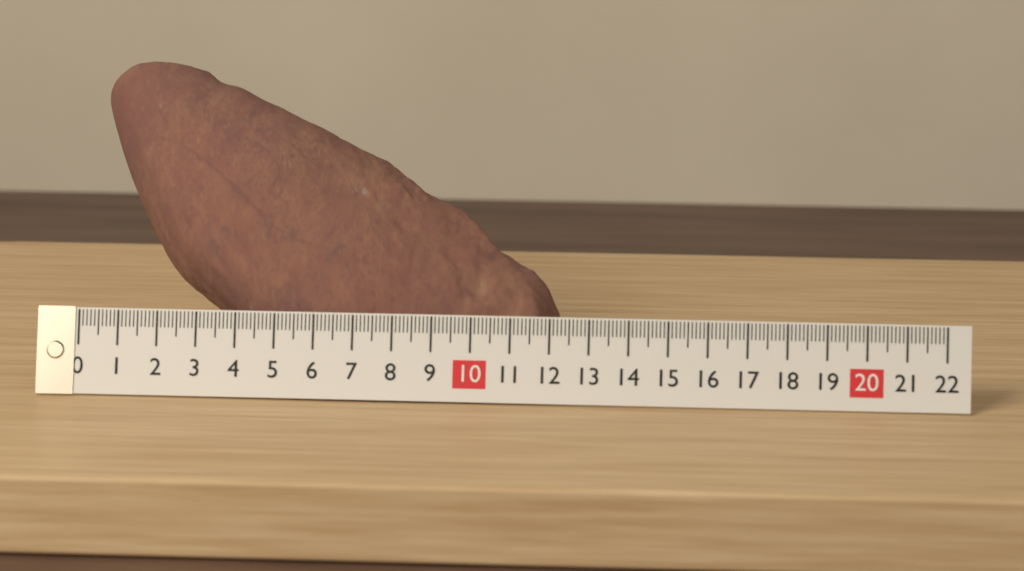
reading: 12.1 (no unit)
